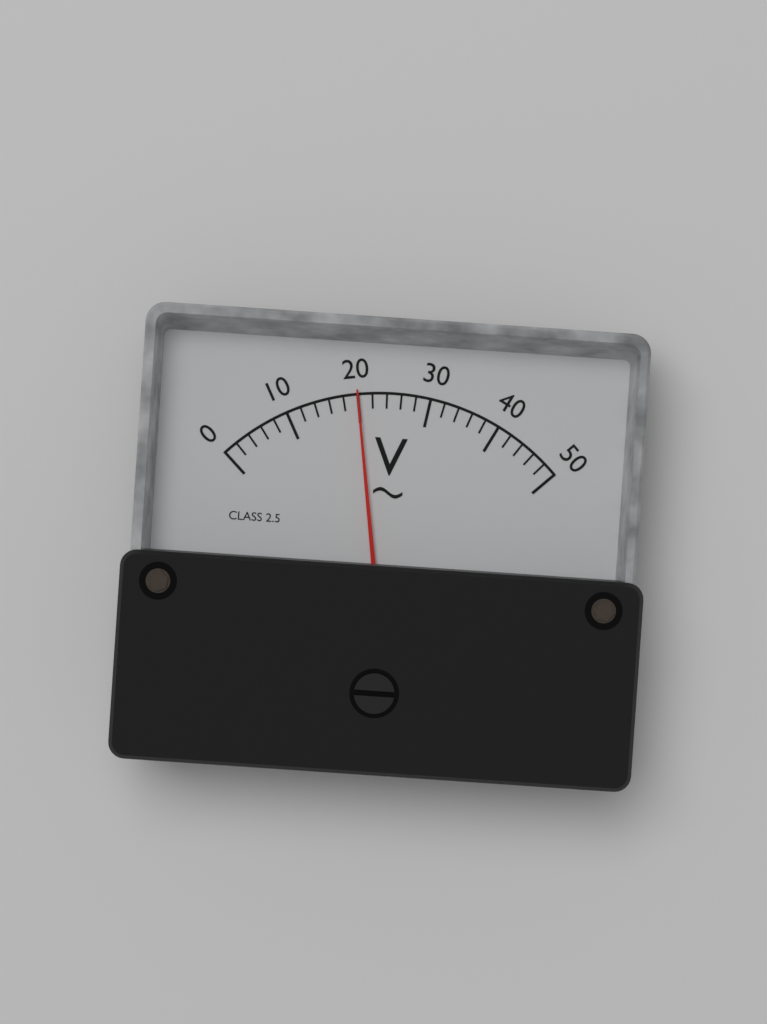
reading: 20 V
